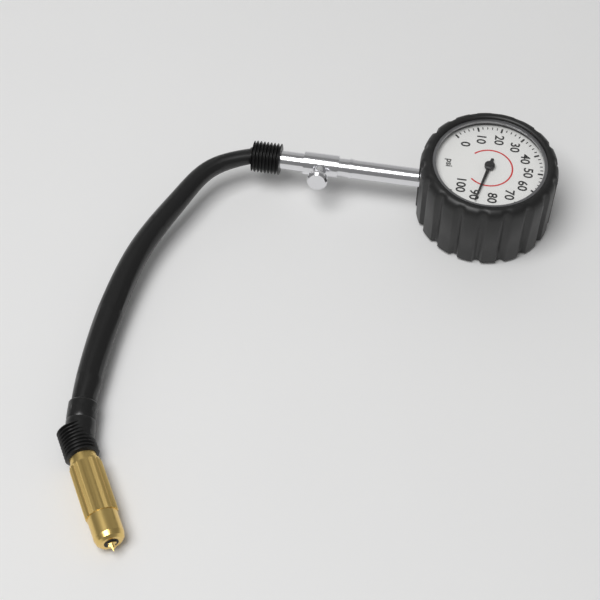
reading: 88 psi
